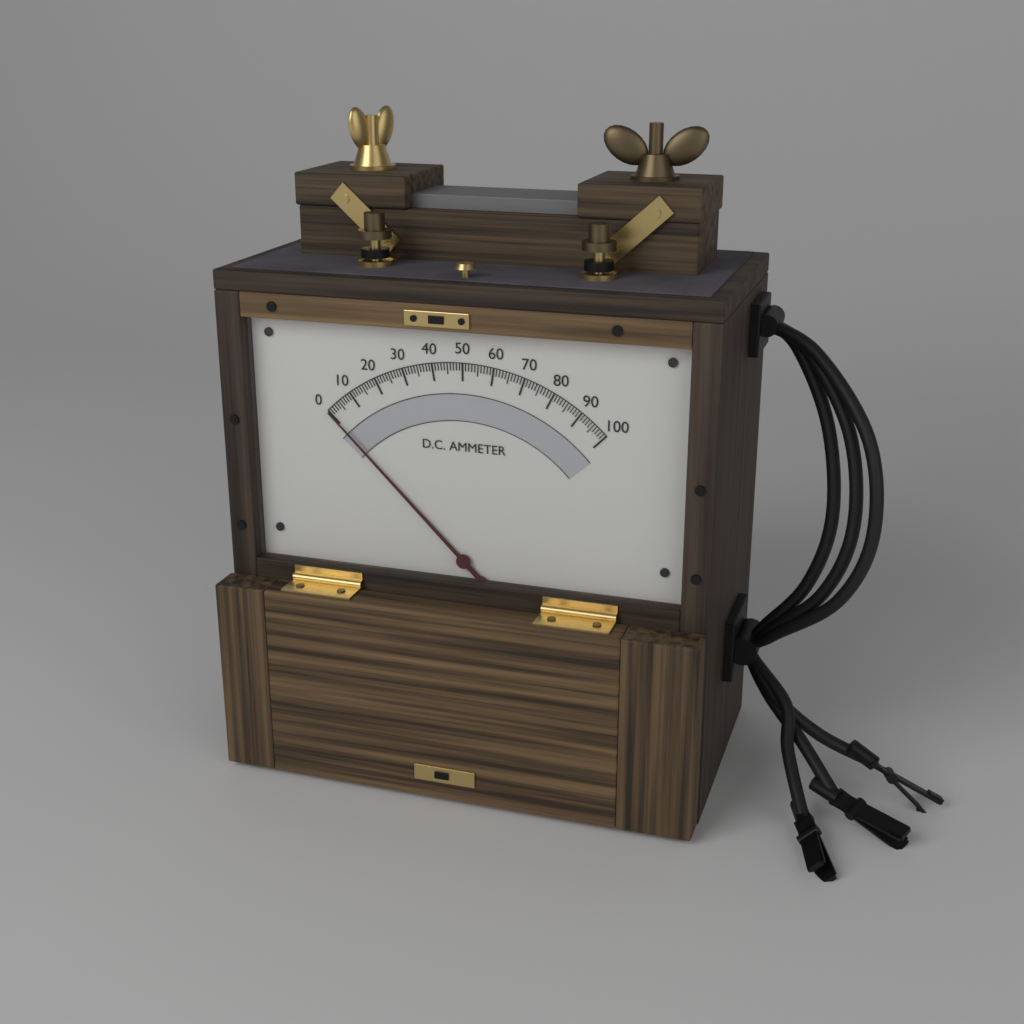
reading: 0 A
